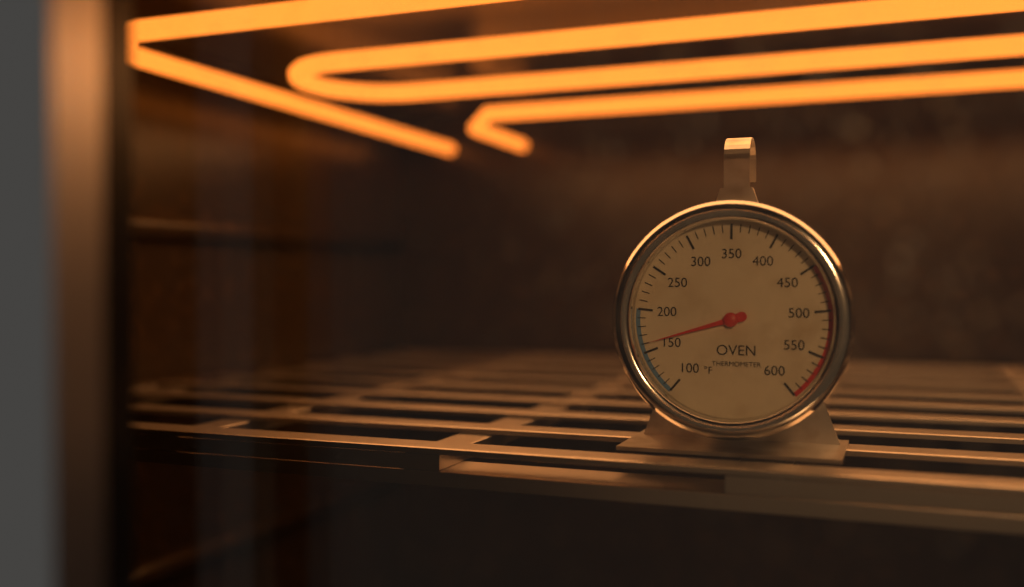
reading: 160 °F
